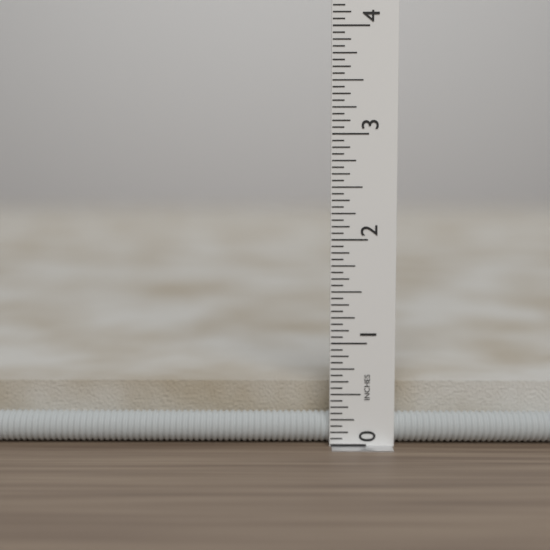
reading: 0.6250 in
